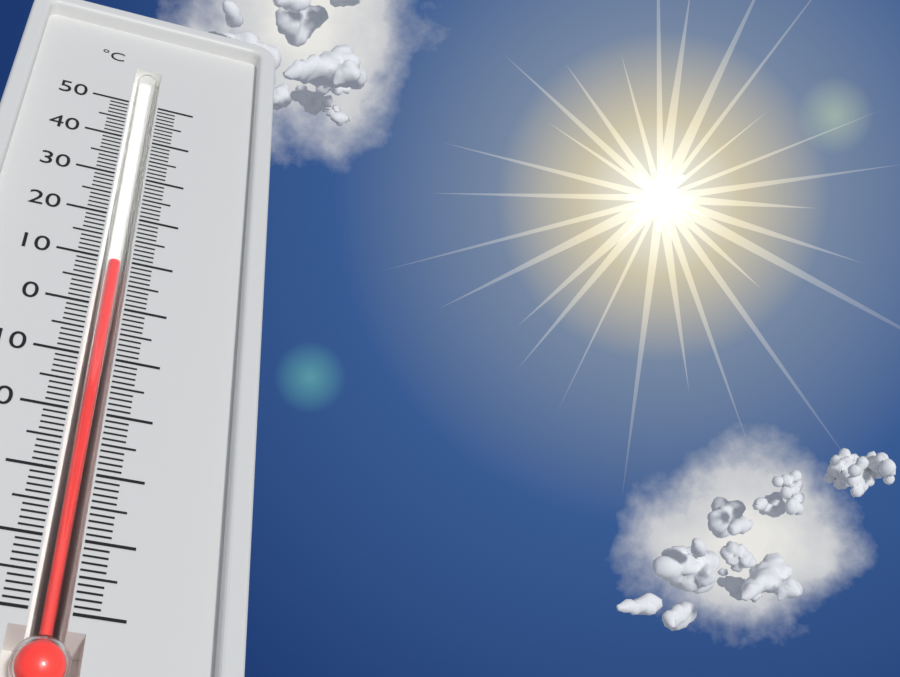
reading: 10 °C
